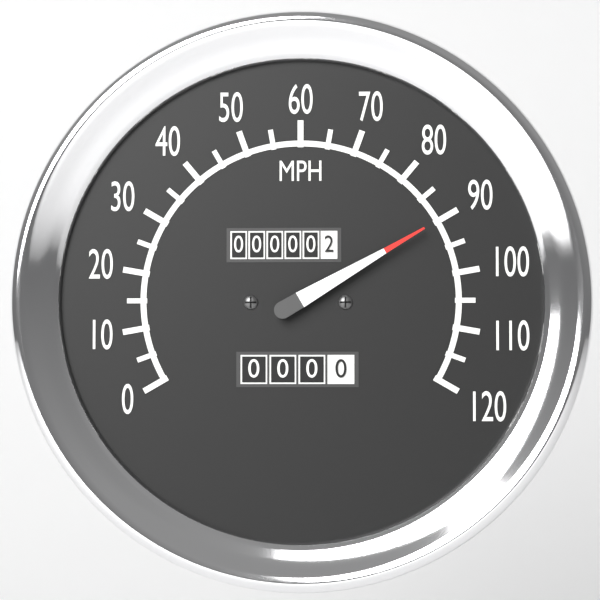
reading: 90 MPH
